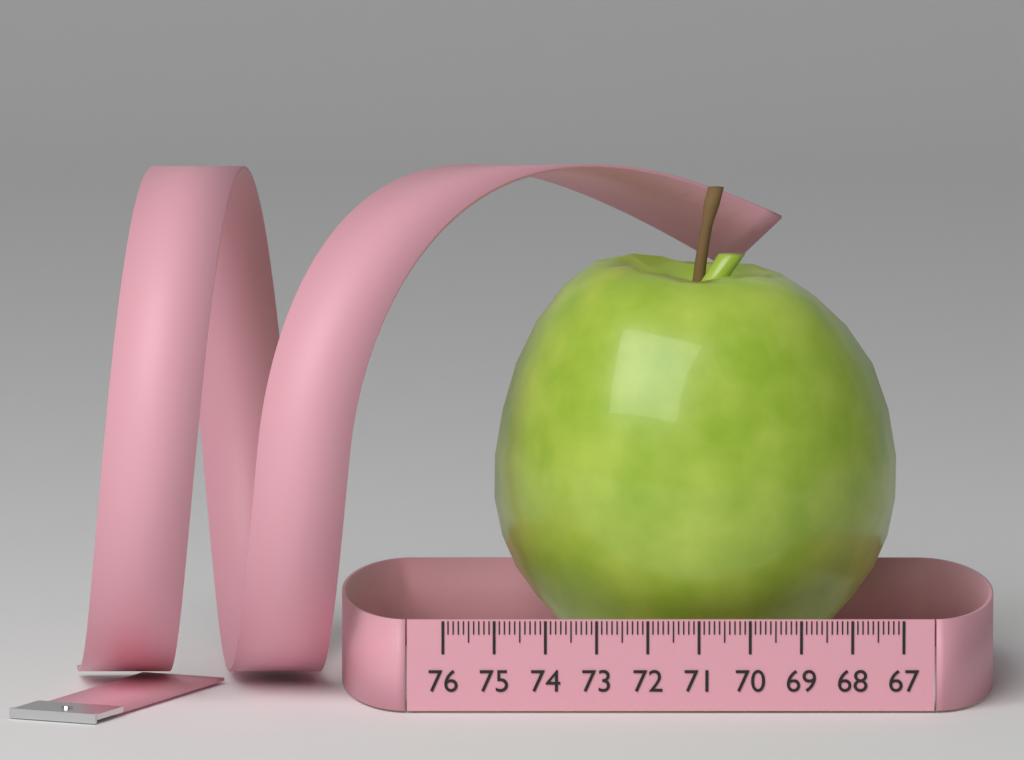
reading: 75.0 (no unit)
